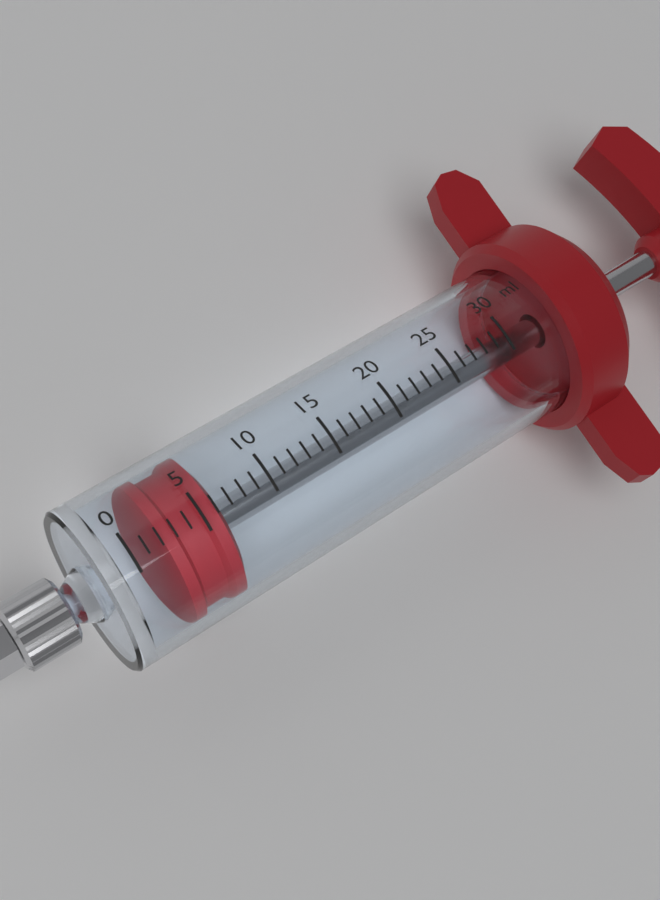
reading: 2 ml
